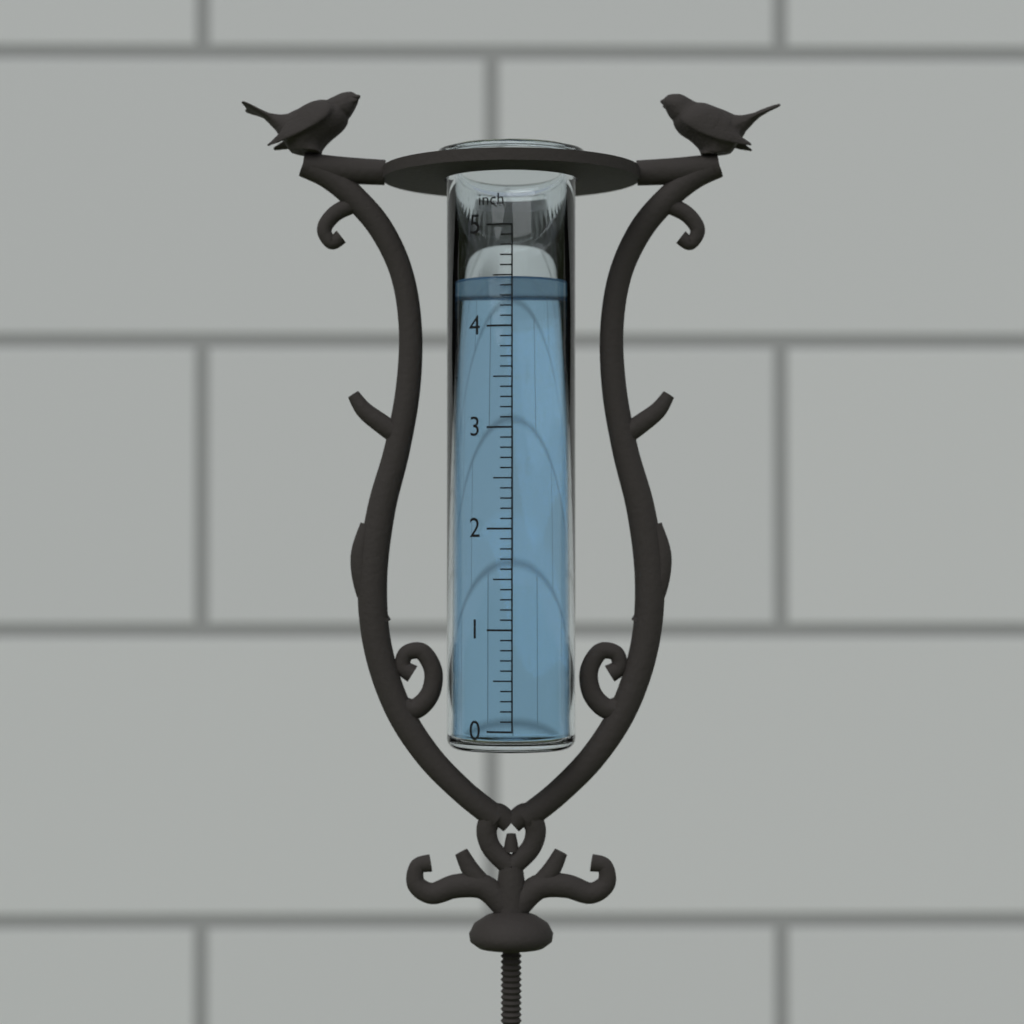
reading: 4.5 inch
